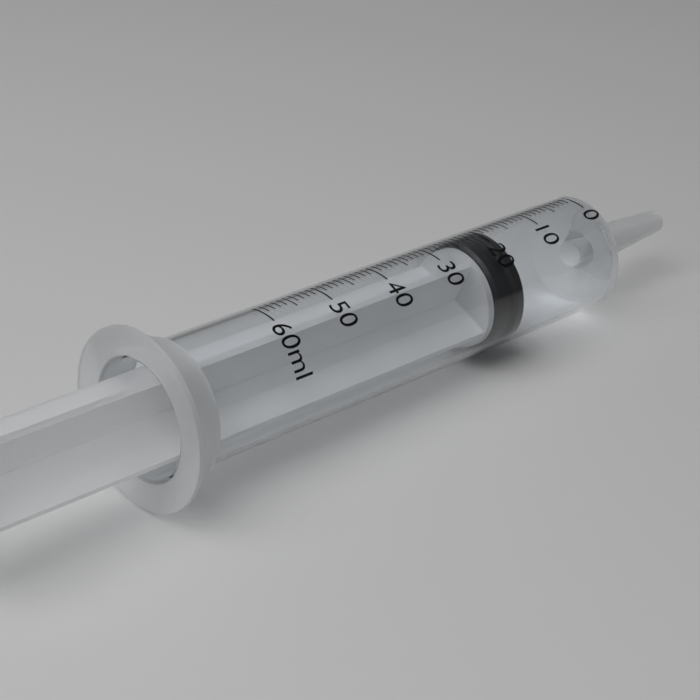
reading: 18 ml
